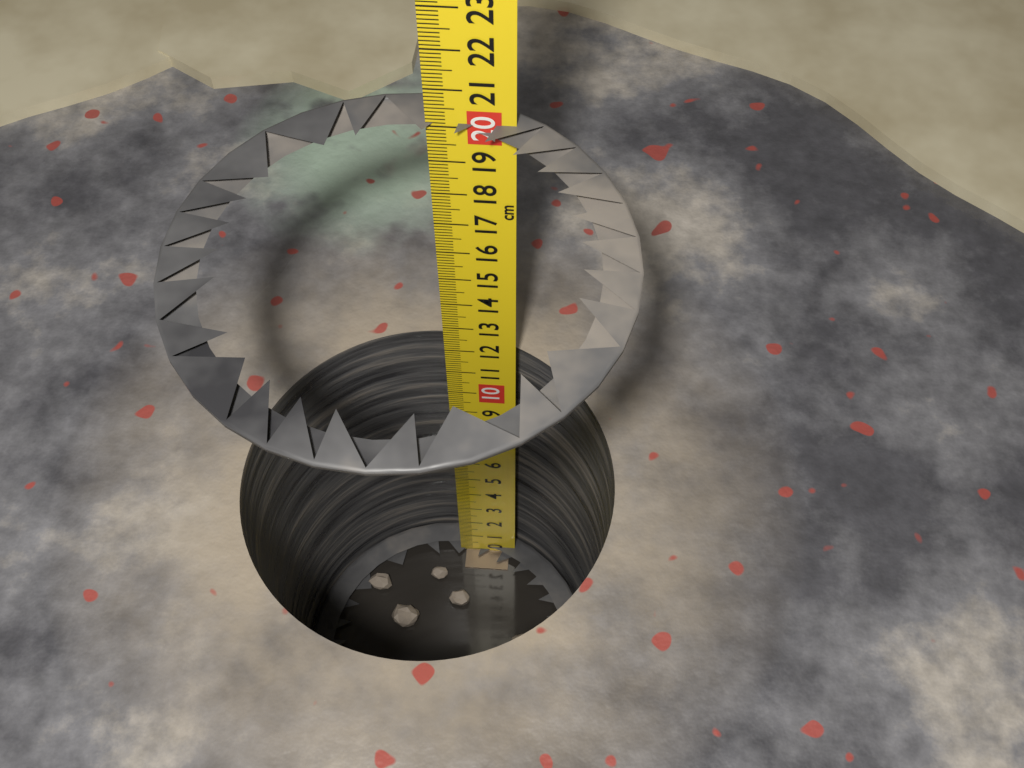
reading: 20.1 cm
